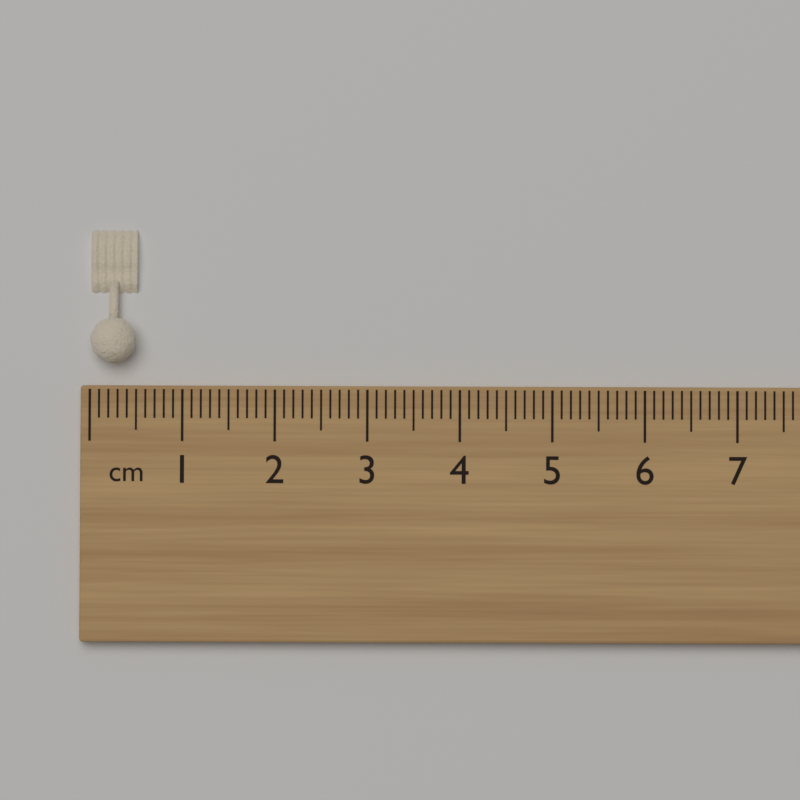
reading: 0.5 cm
